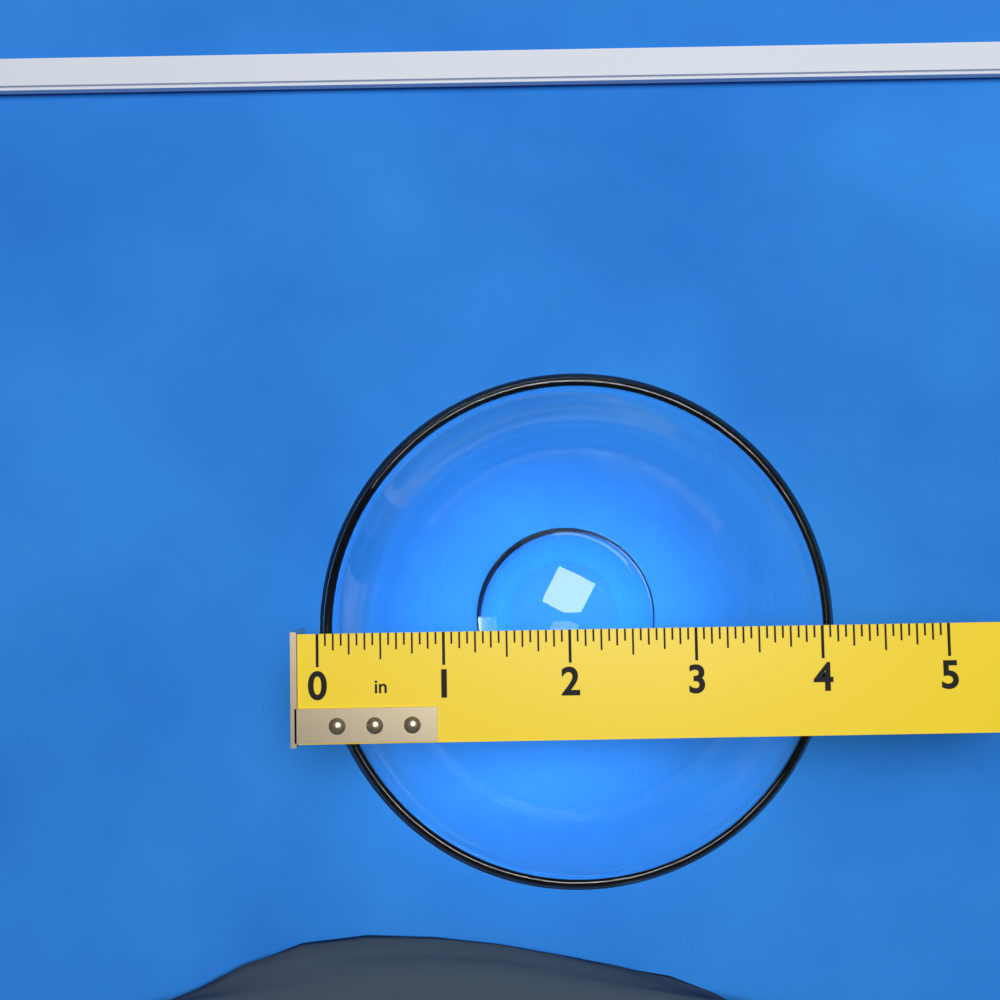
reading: 4.1250 in
